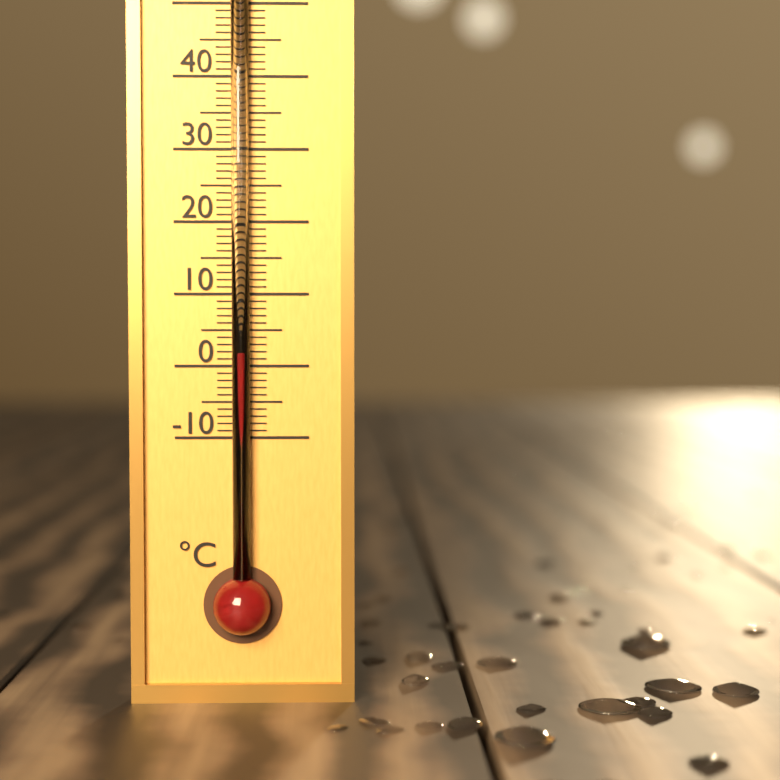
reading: 2 °C
